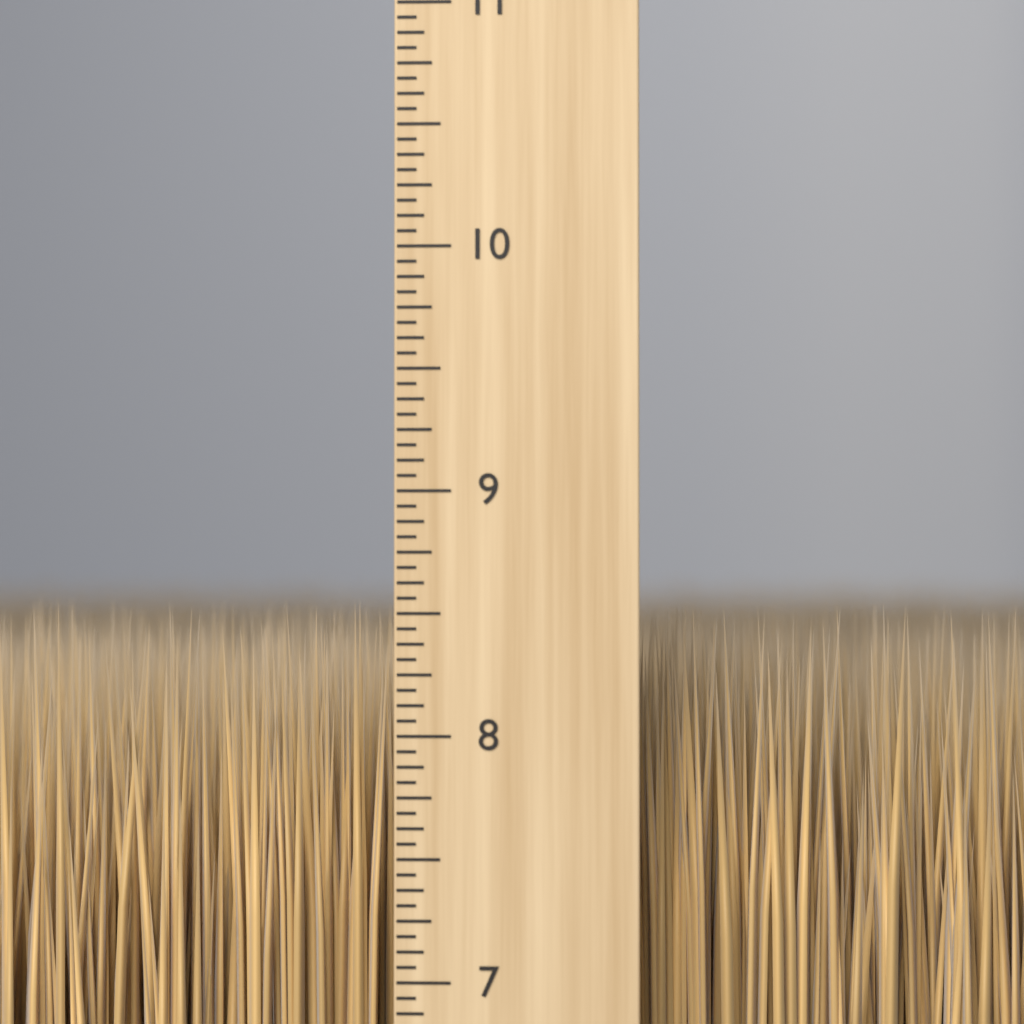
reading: 8.5625 inch
